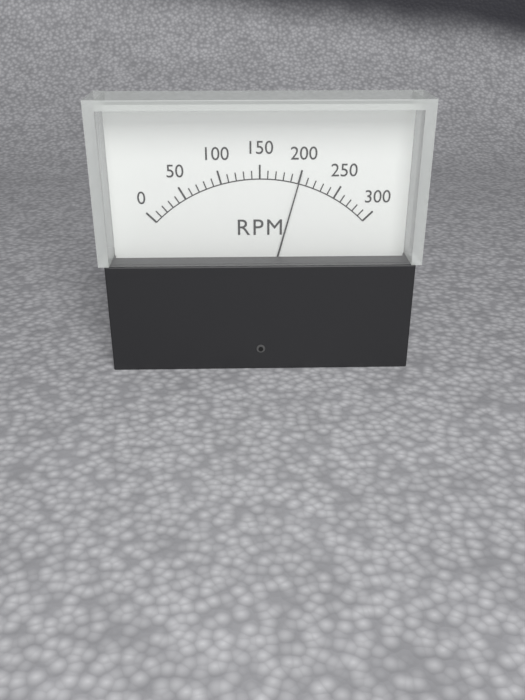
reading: 200 RPM
